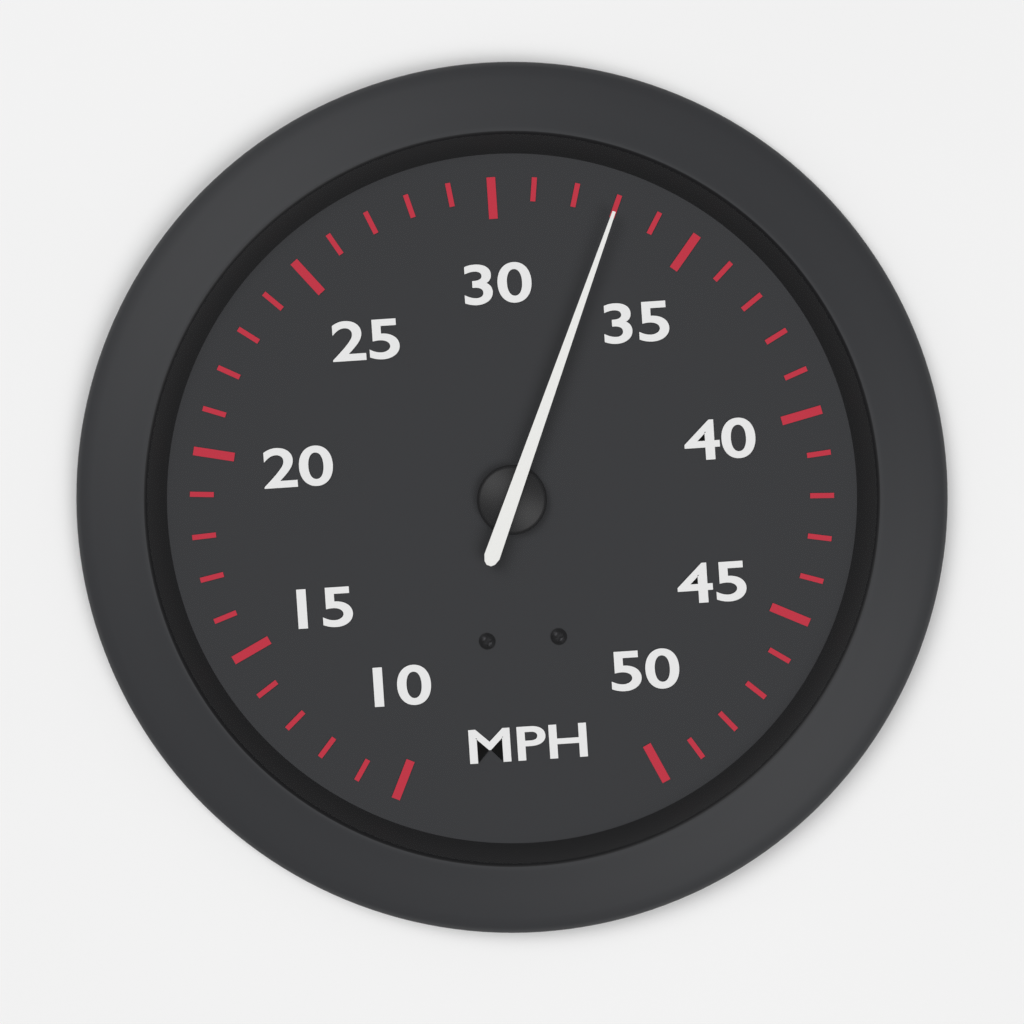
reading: 33 MPH
